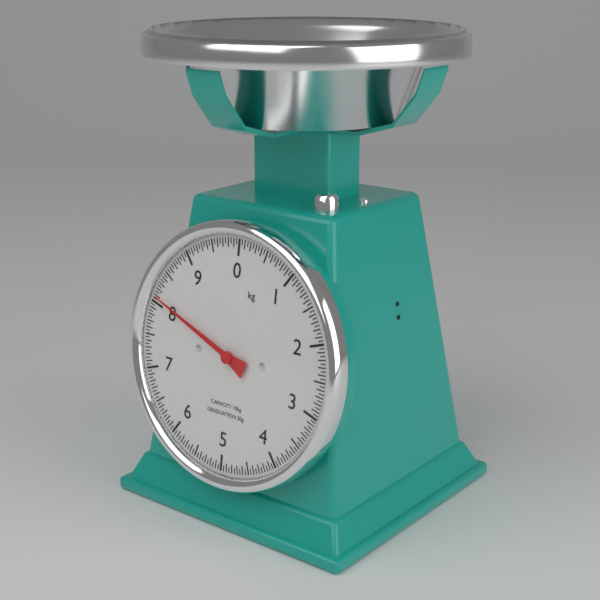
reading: 8.10 kg
